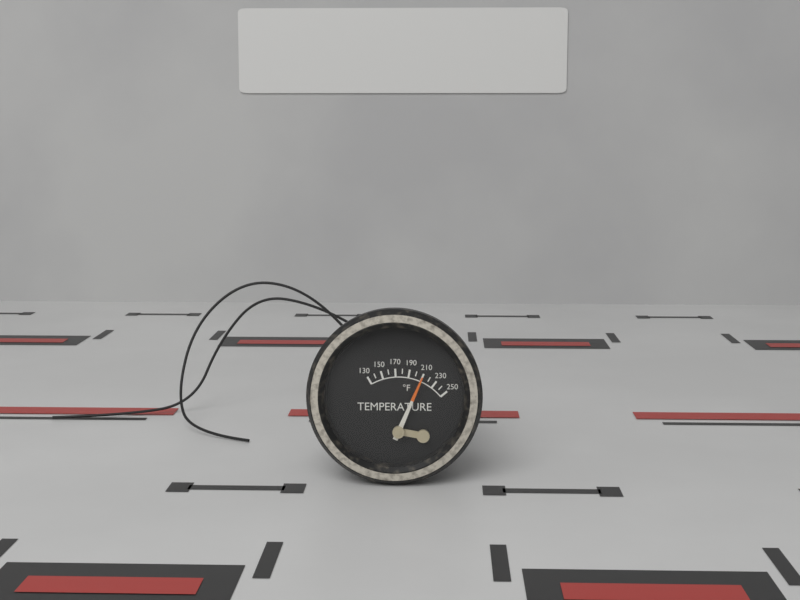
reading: 210 °F
